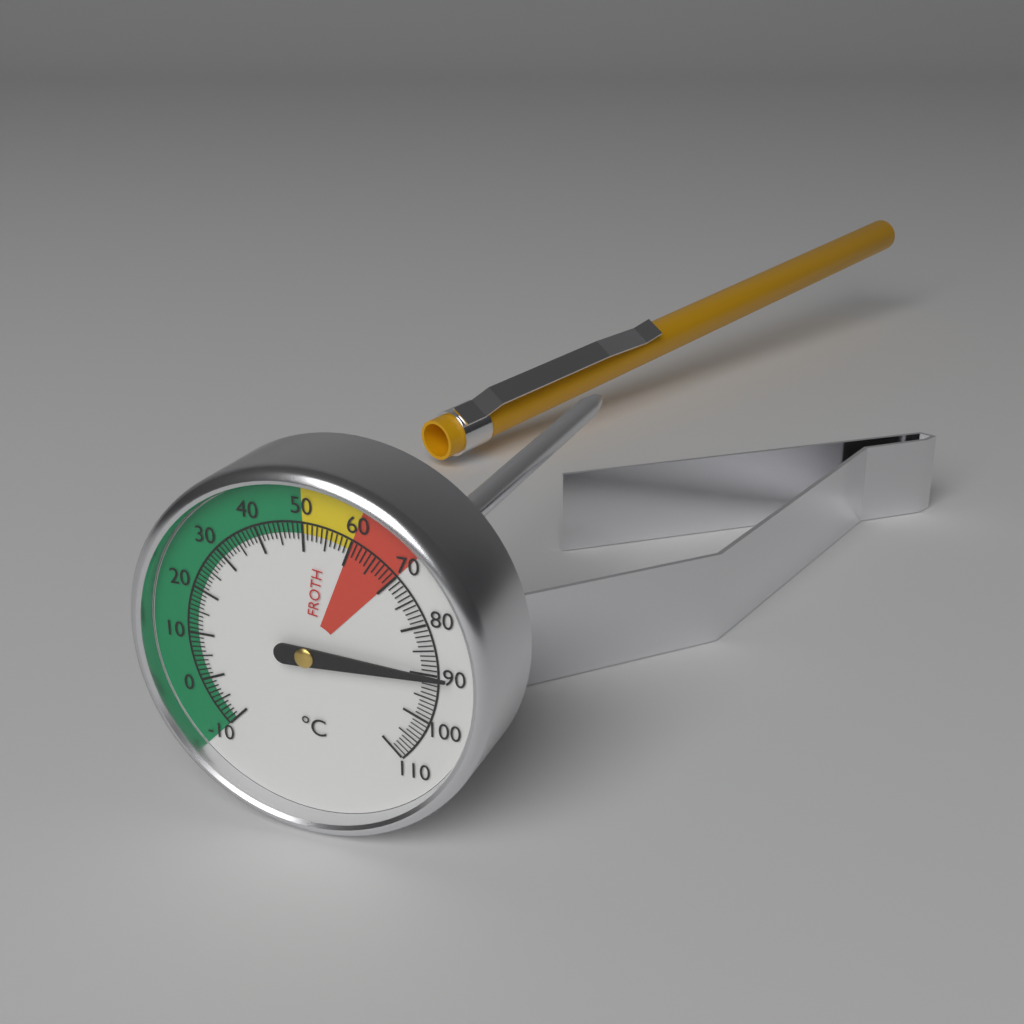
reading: 90 °C
